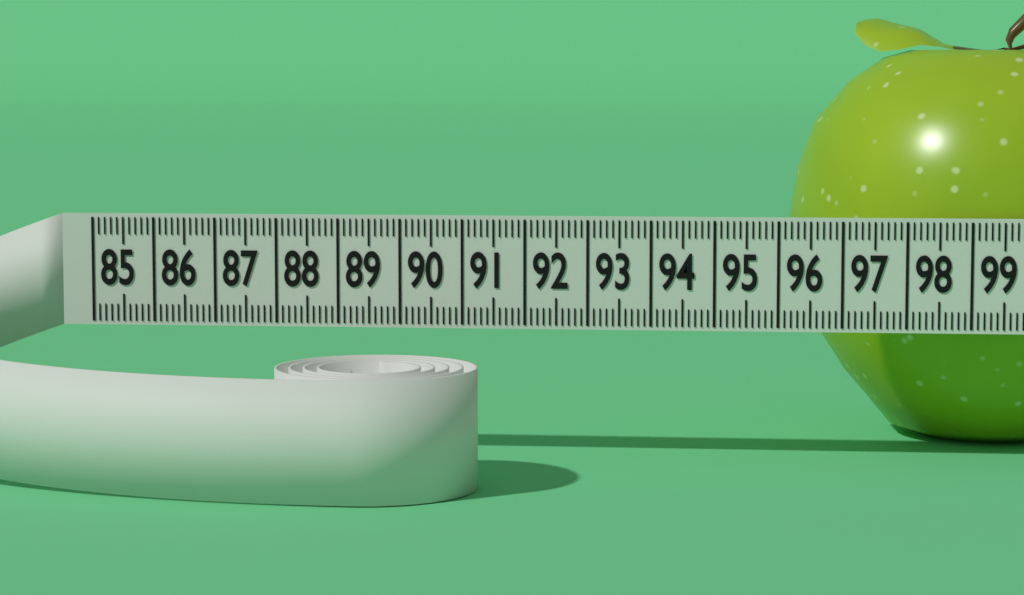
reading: 96.2 (no unit)
